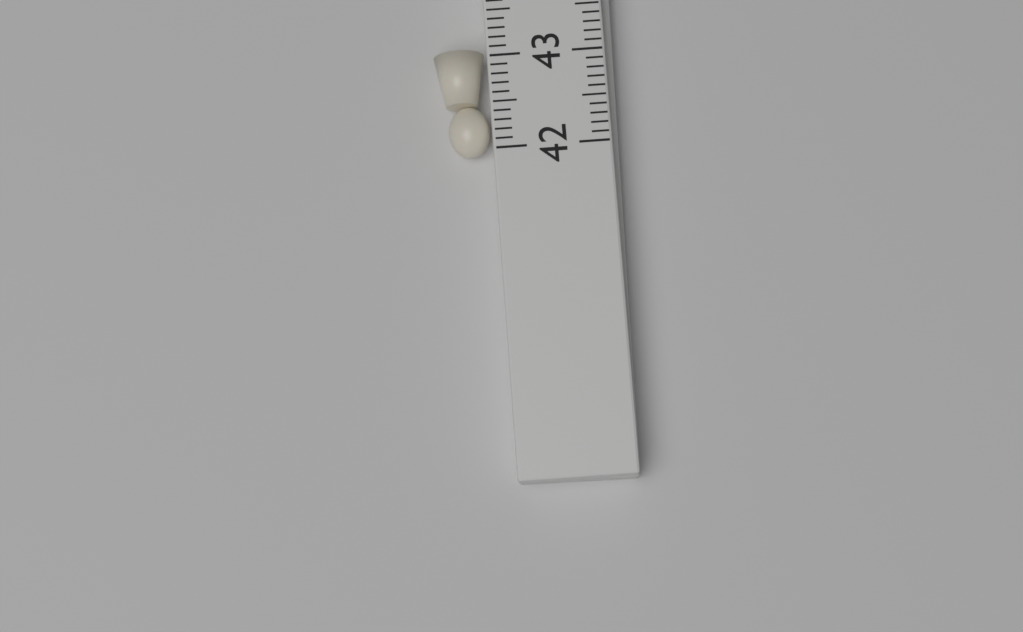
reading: 43.1 (no unit)
